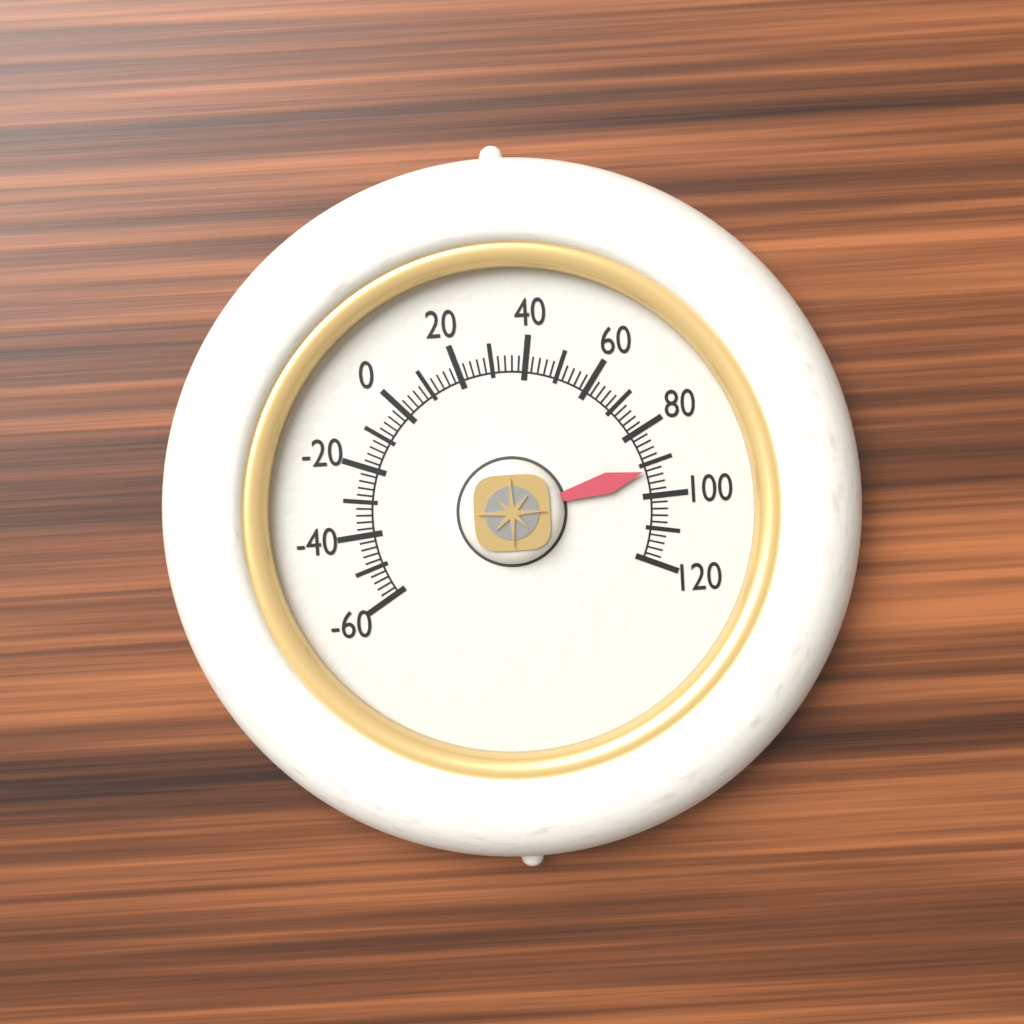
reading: 92 (no unit)
